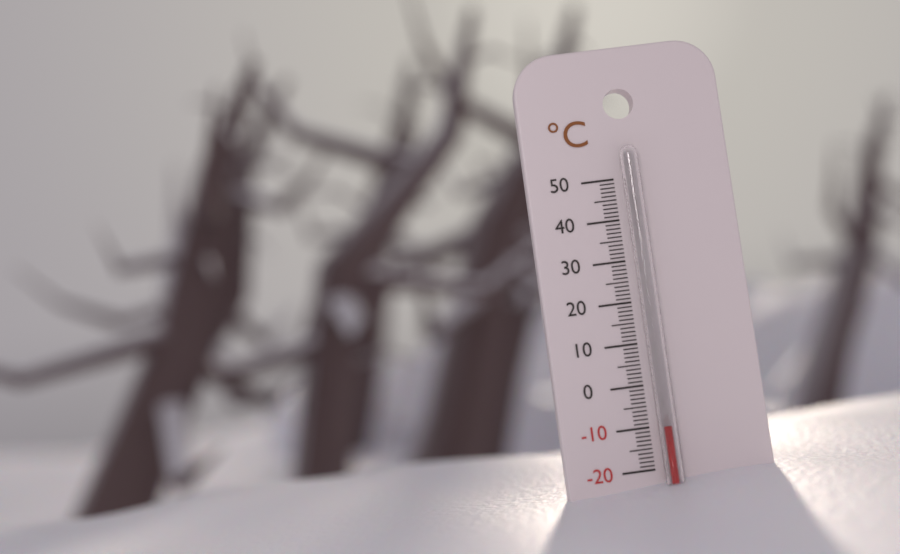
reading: -10 °C
